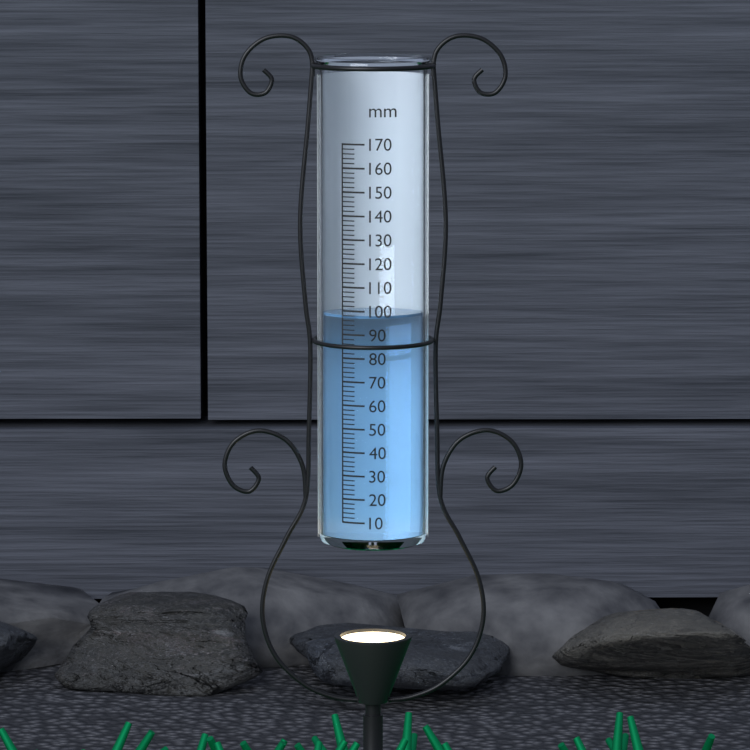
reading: 98 mm
